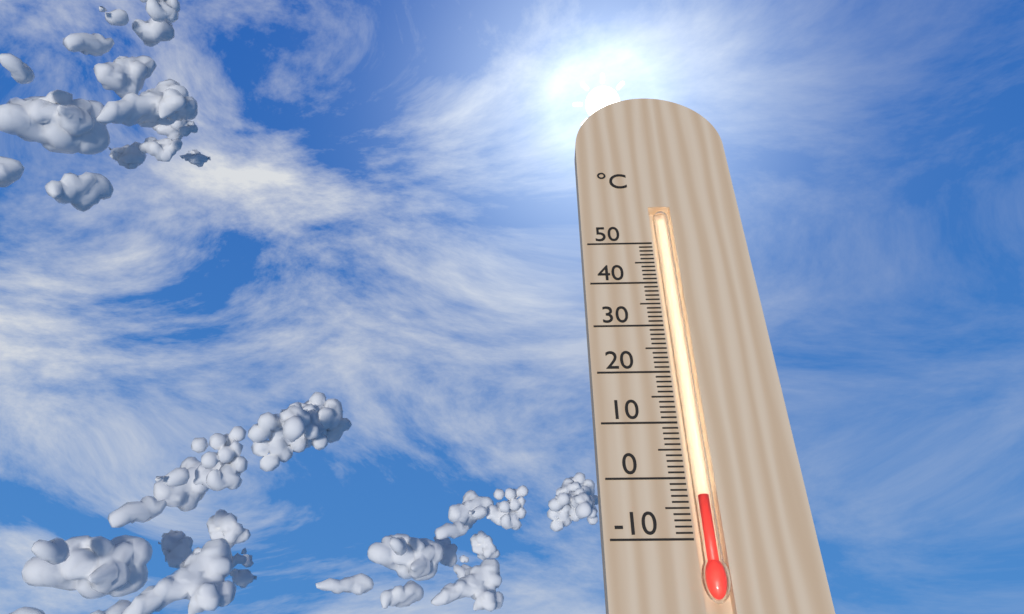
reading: -3 °C
